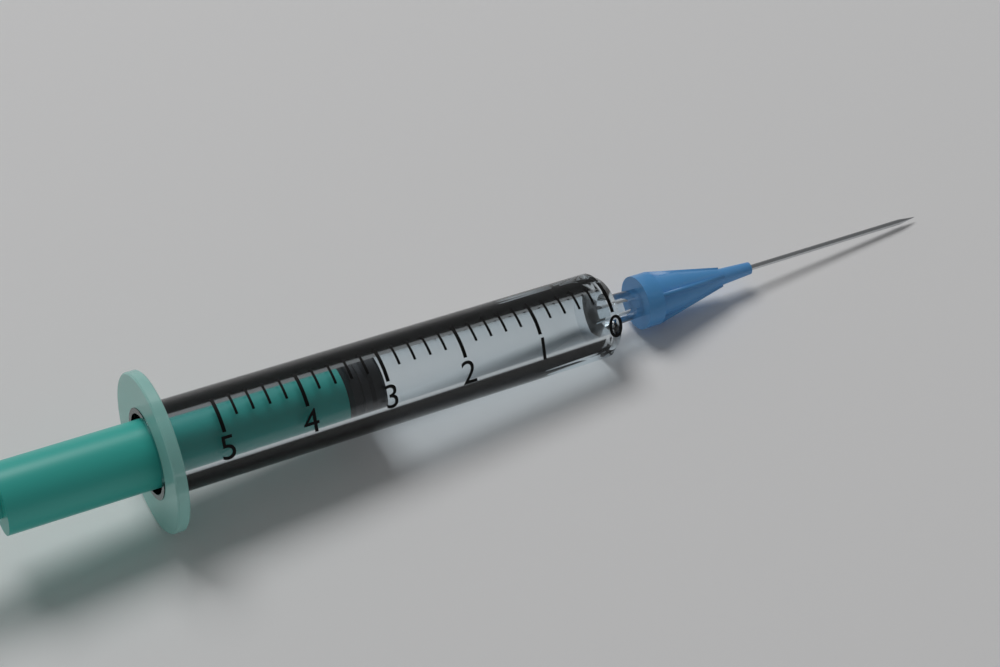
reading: 3.0 (no unit)
